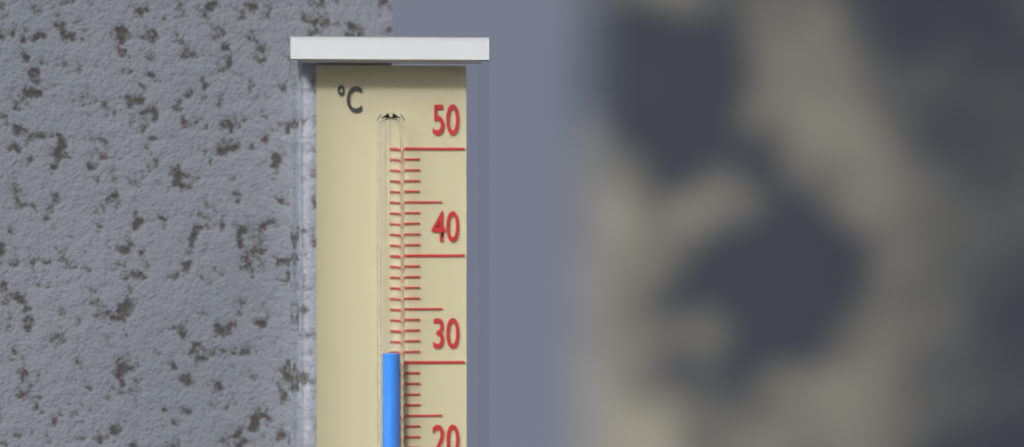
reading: 31 °C
